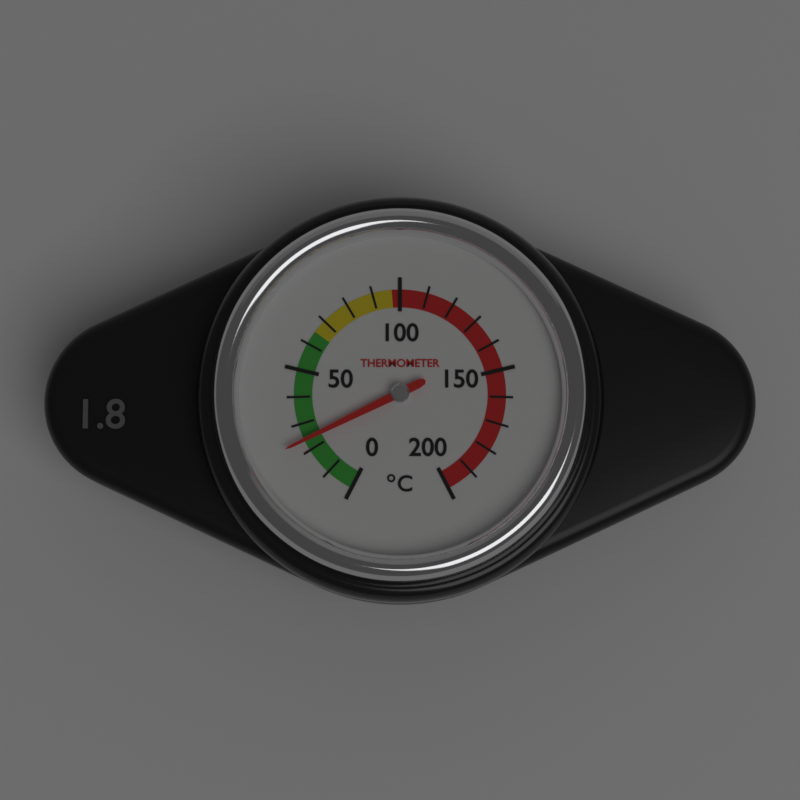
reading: 24 °C
